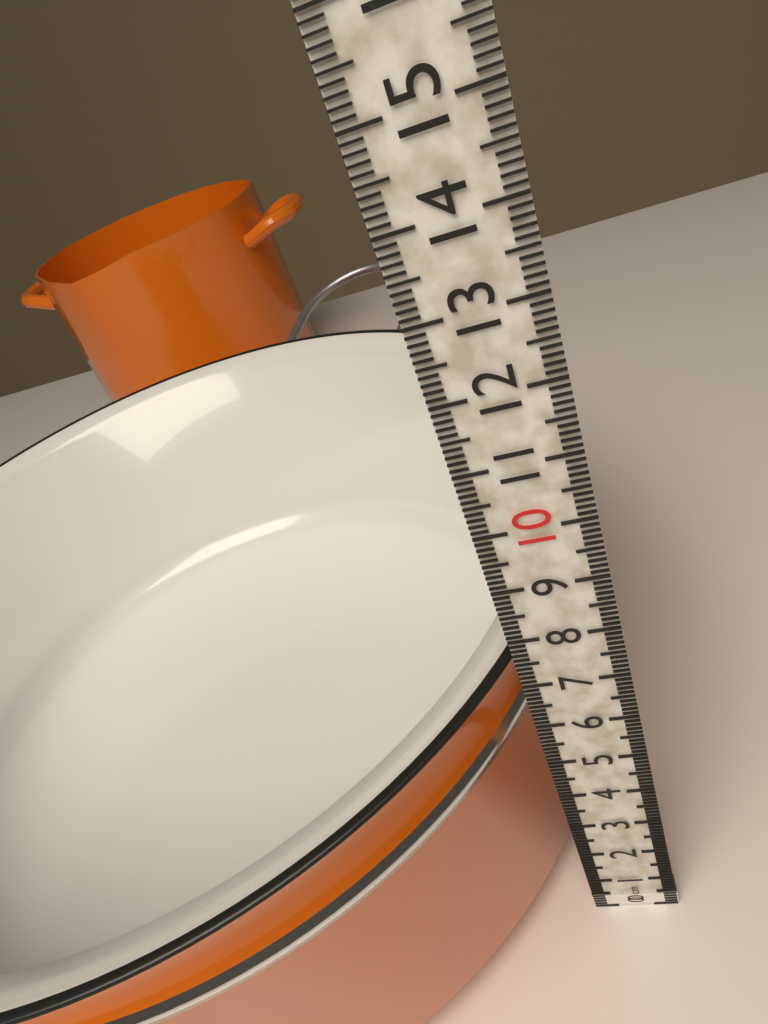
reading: 7.4 cm
